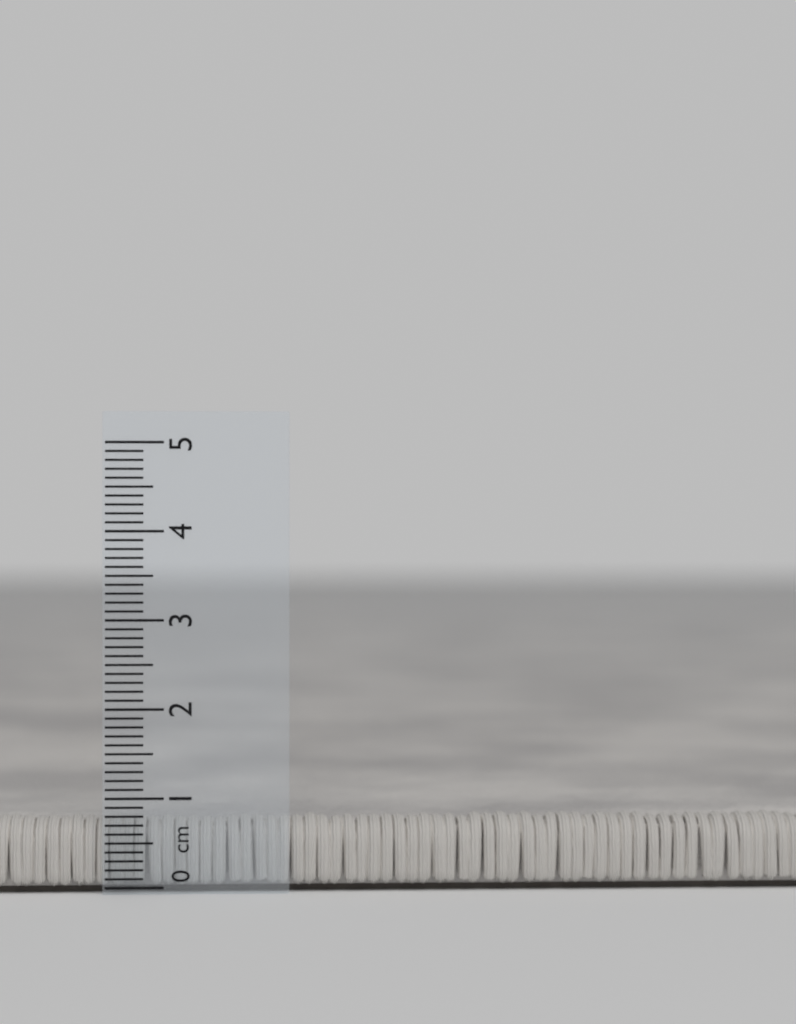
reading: 0.8 cm
